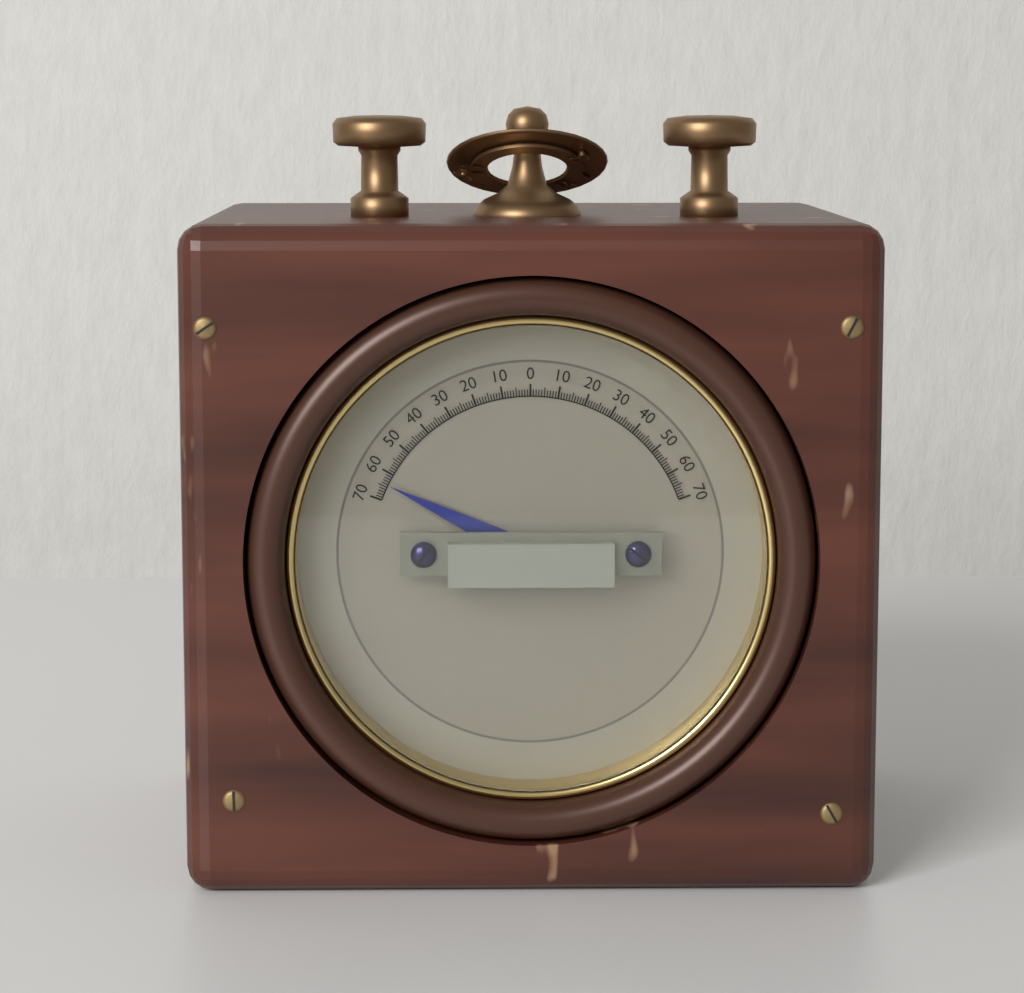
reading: -64 (no unit)
